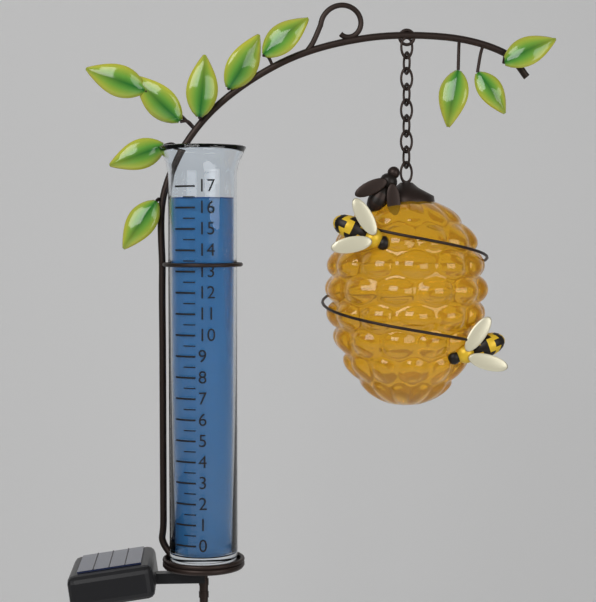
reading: 16.5 (no unit)
